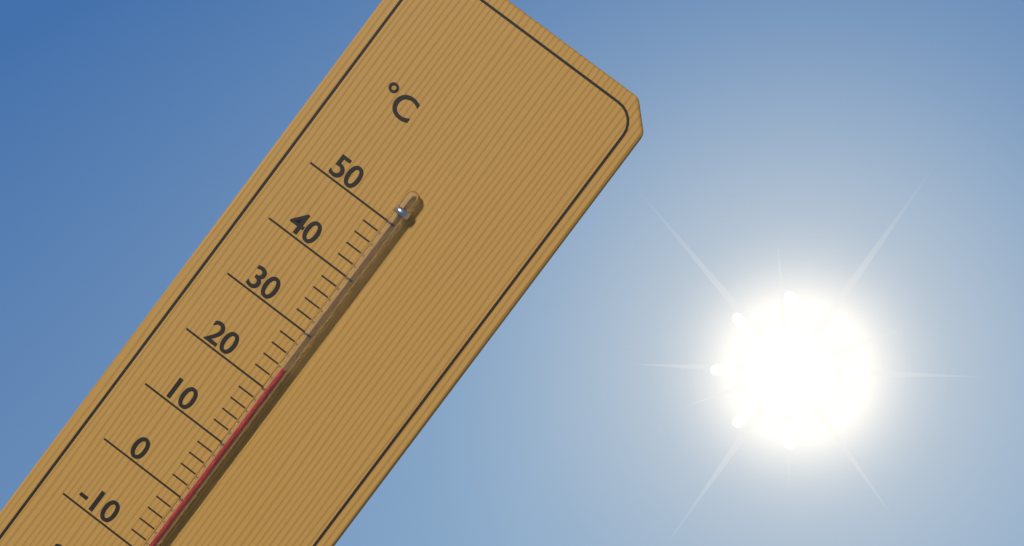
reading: 24 °C
